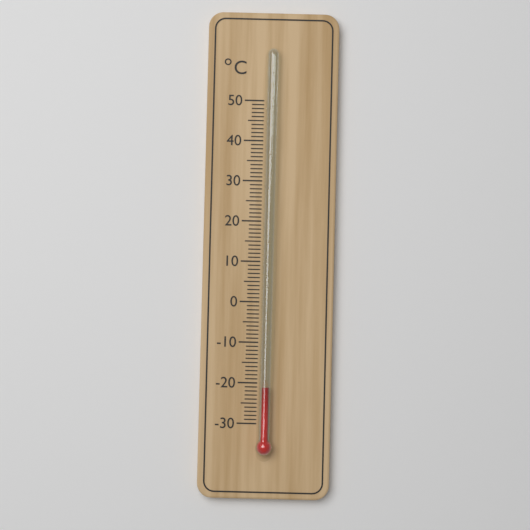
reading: -21 °C
